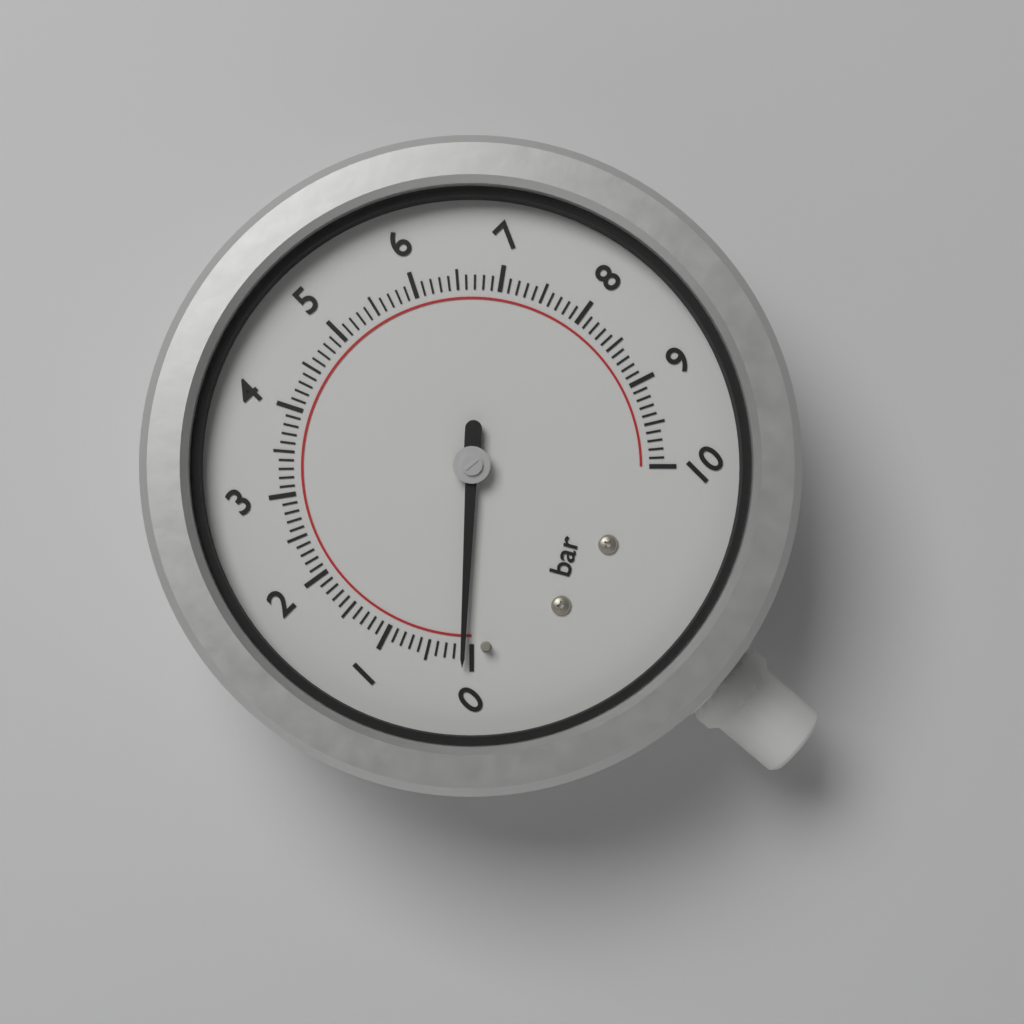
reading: 0.1 bar
